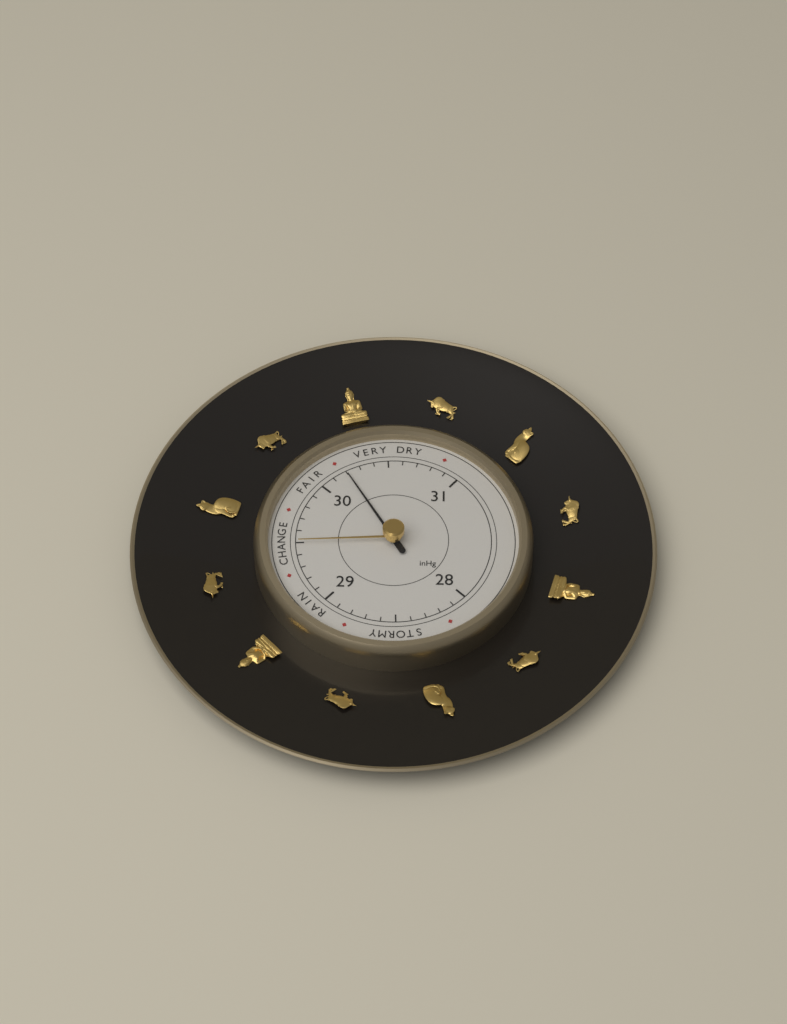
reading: 30.2 inHg
